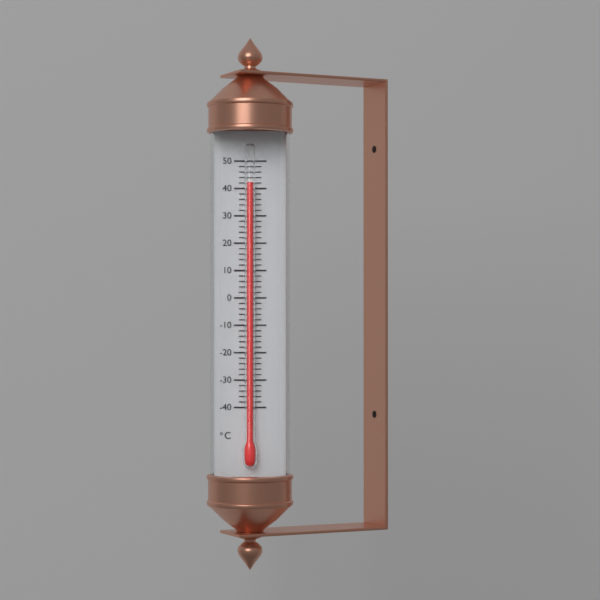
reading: 42 °C
